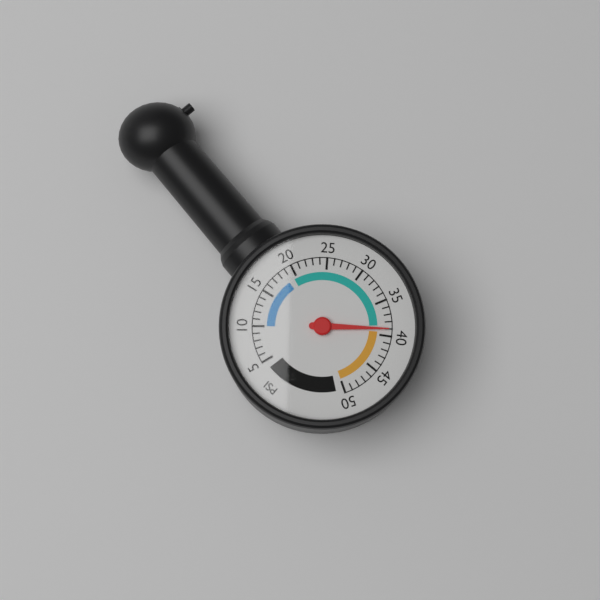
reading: 39 psi
